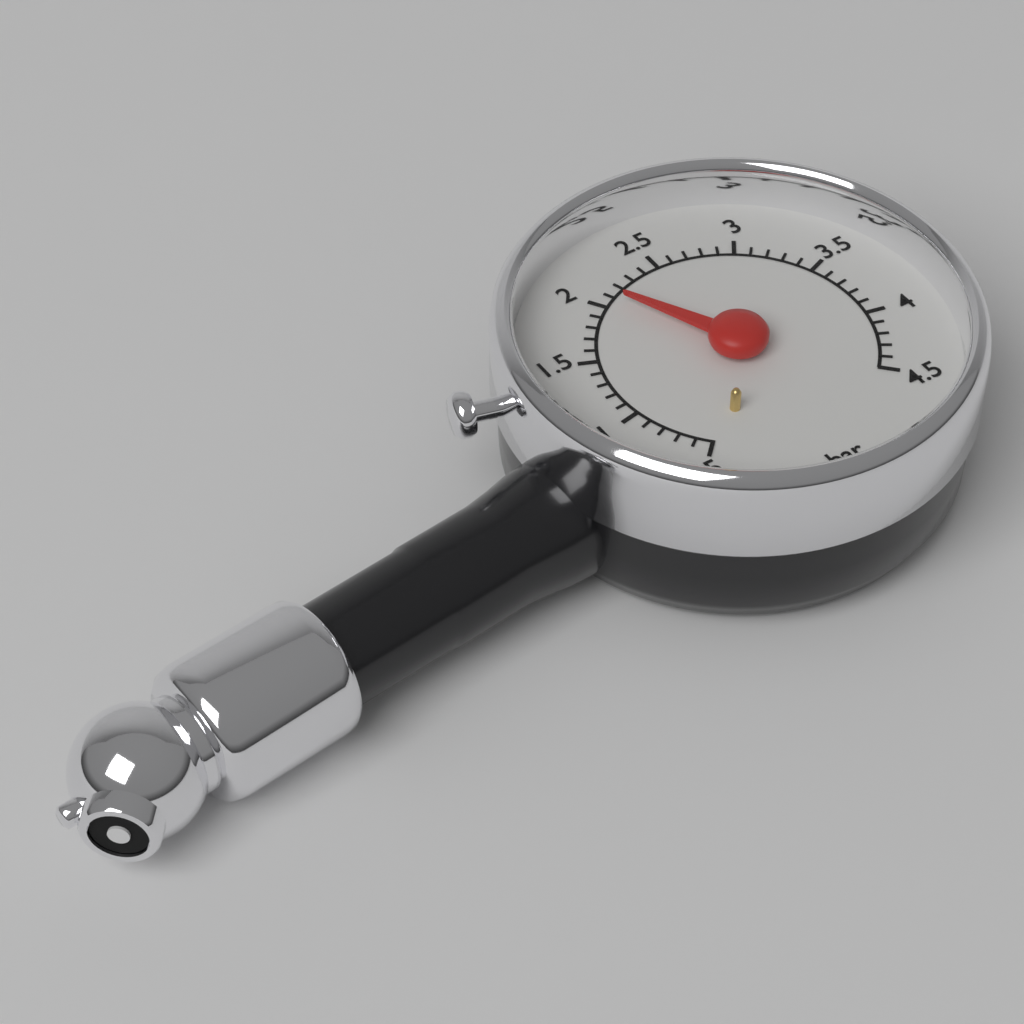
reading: 2.1 bar
